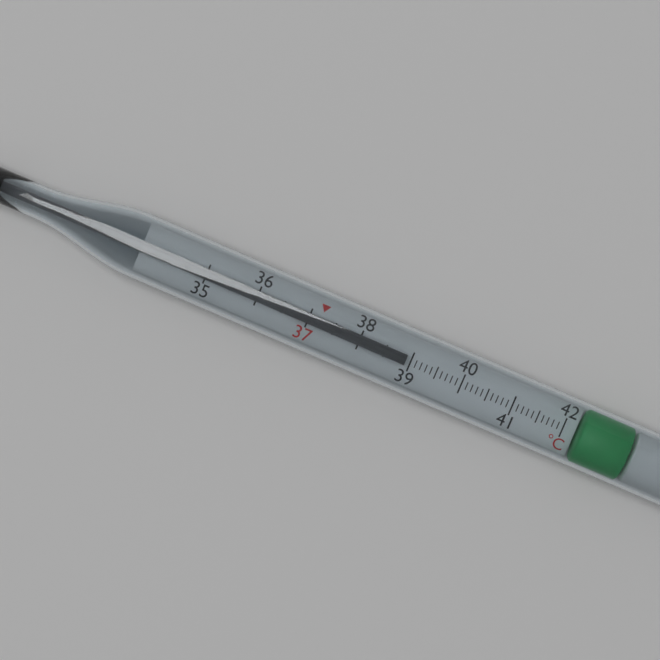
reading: 38.9 °C
